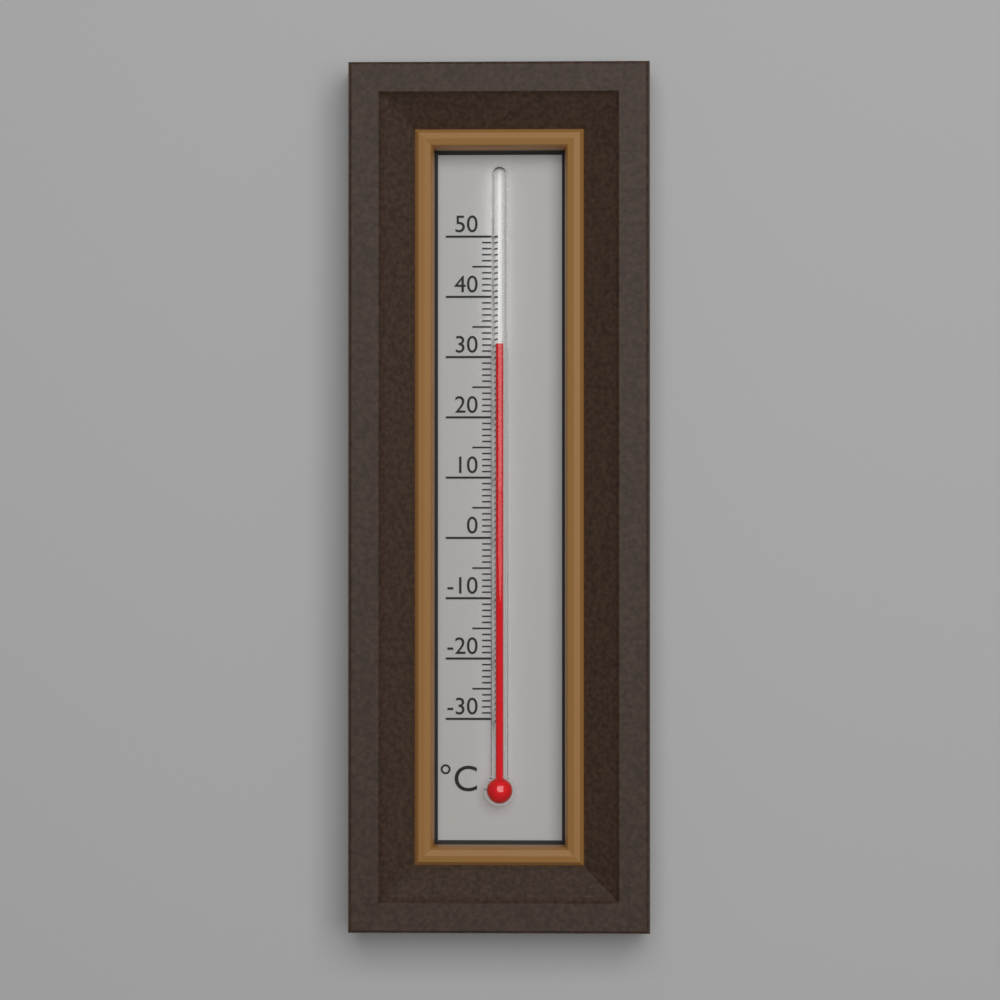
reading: 32 °C
